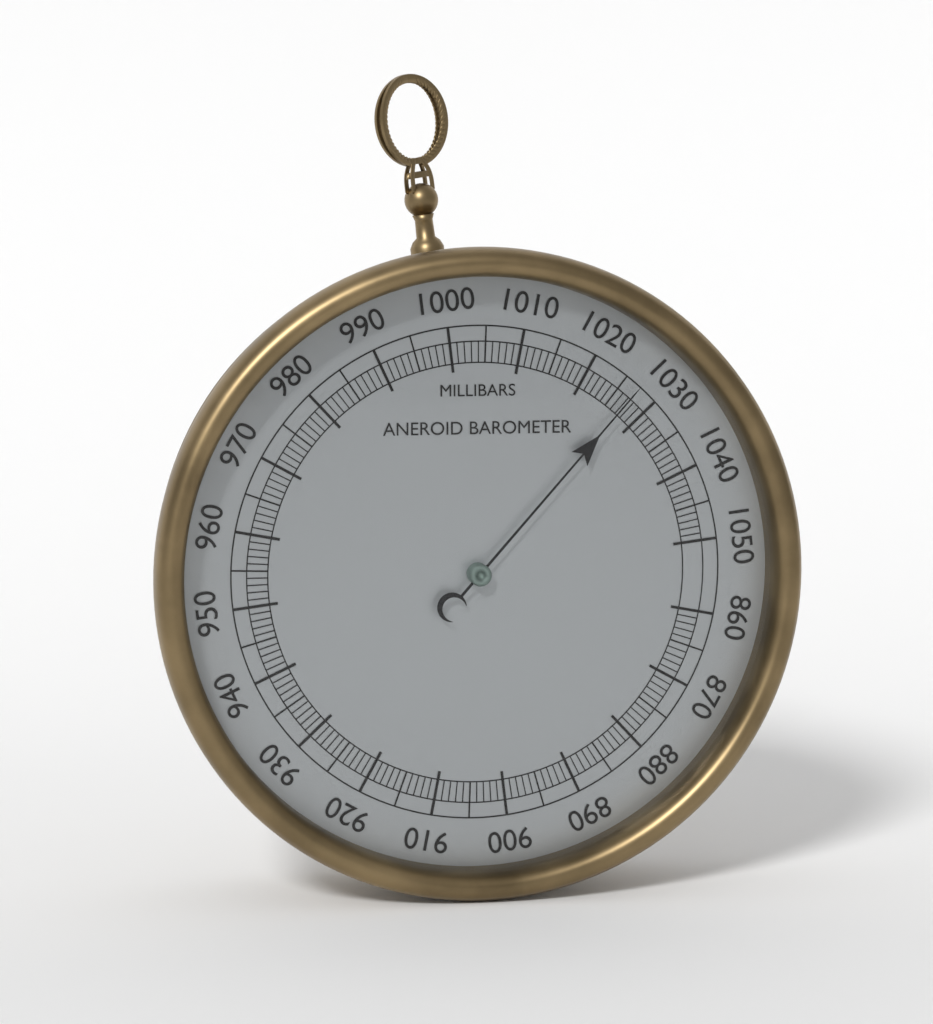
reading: 1027 mbar
